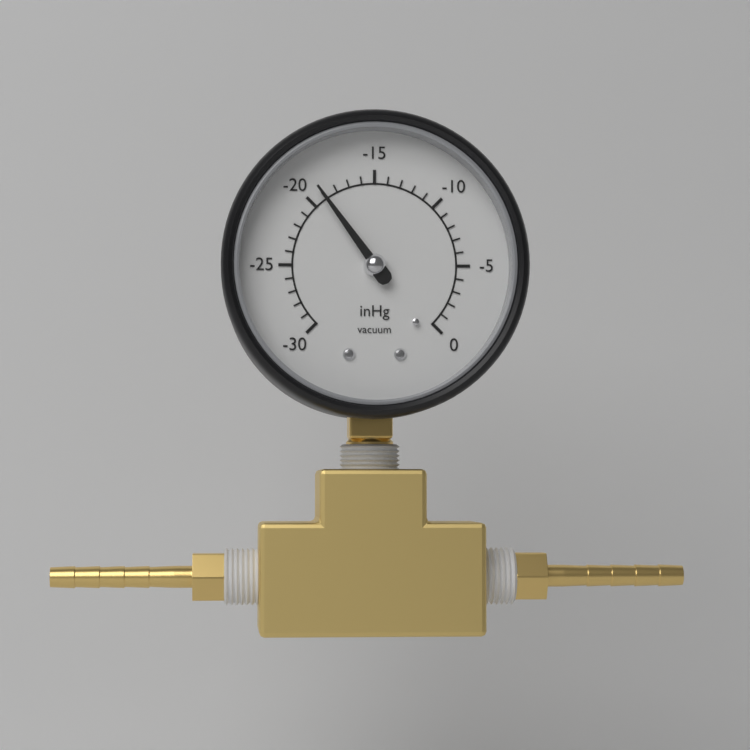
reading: -19 inHg
